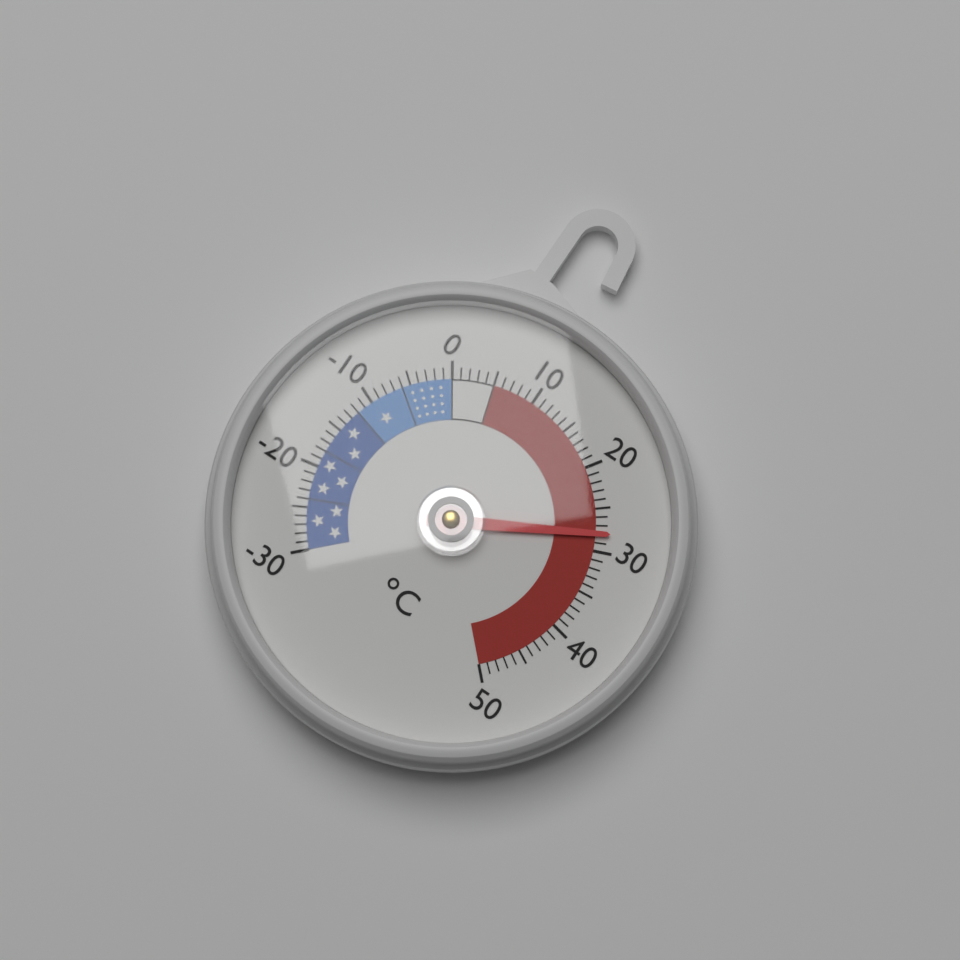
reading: 28 °C
